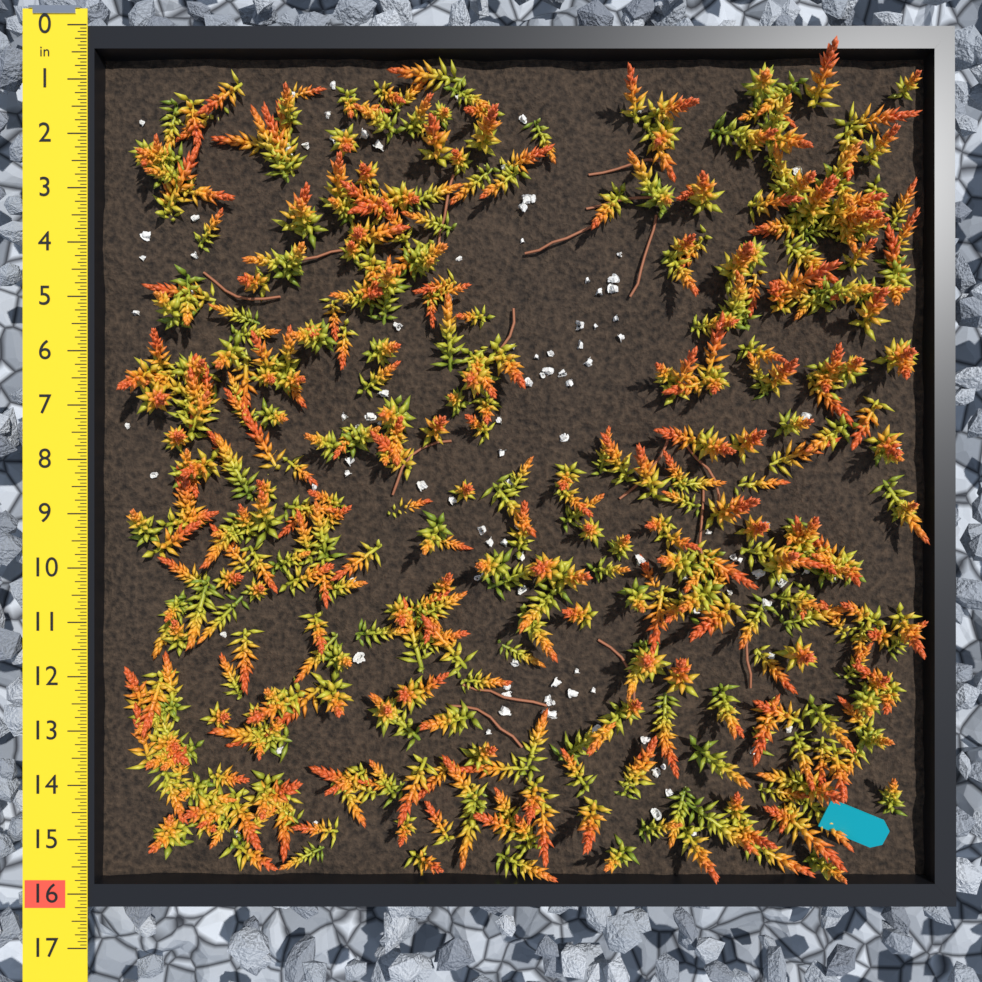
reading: 16.2500 in
